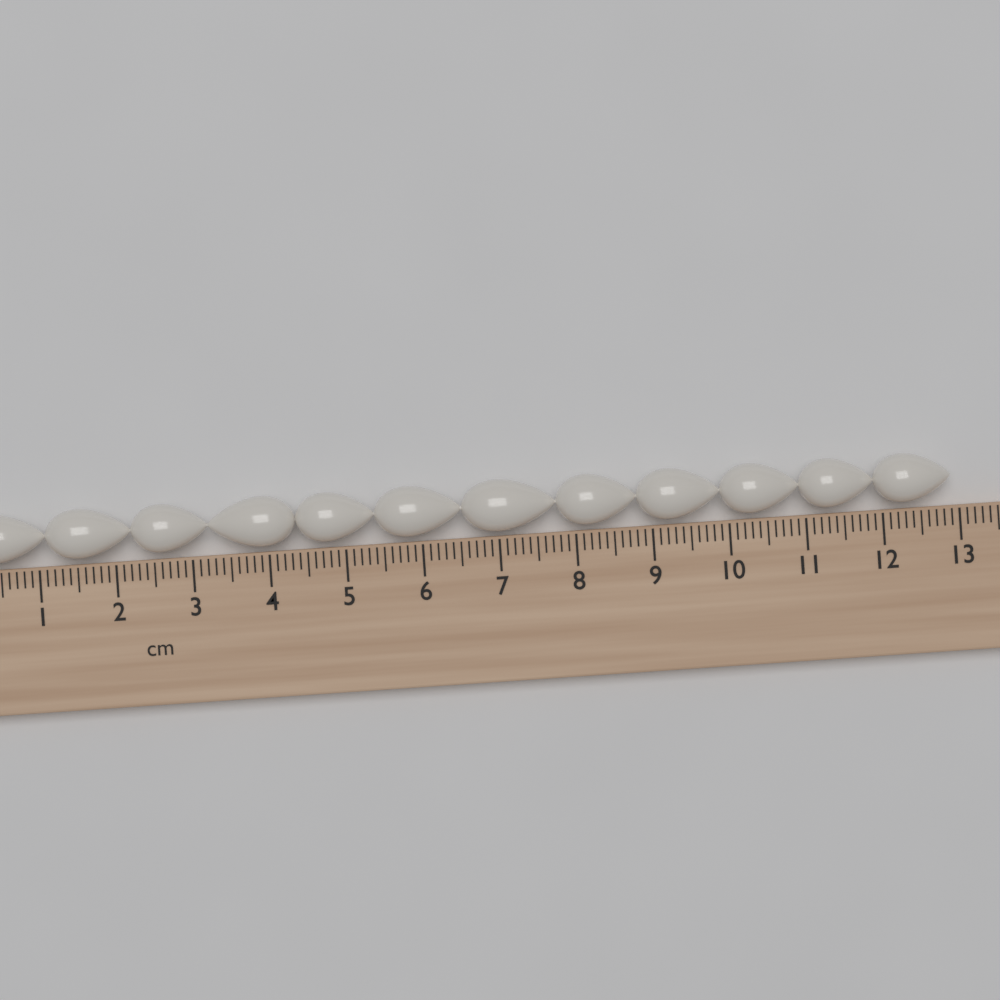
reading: 12.9 cm
